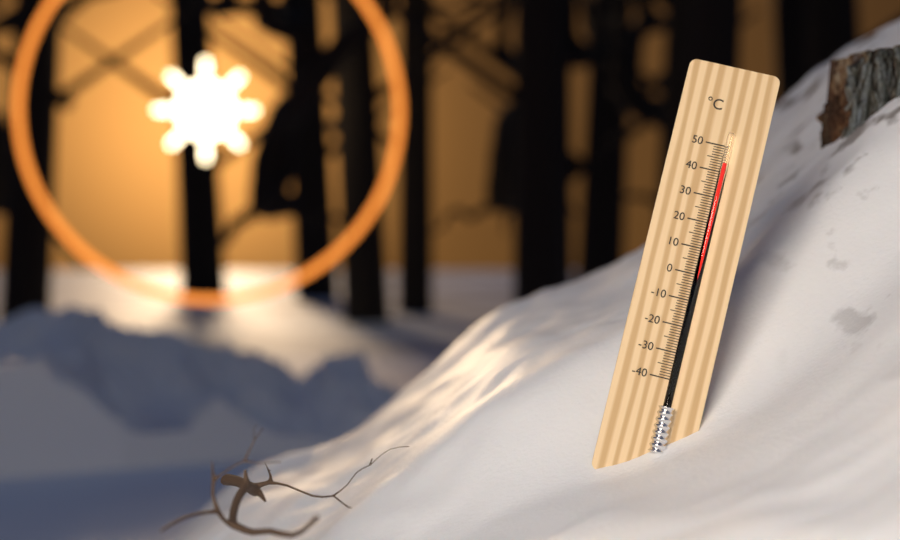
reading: 43 °C
